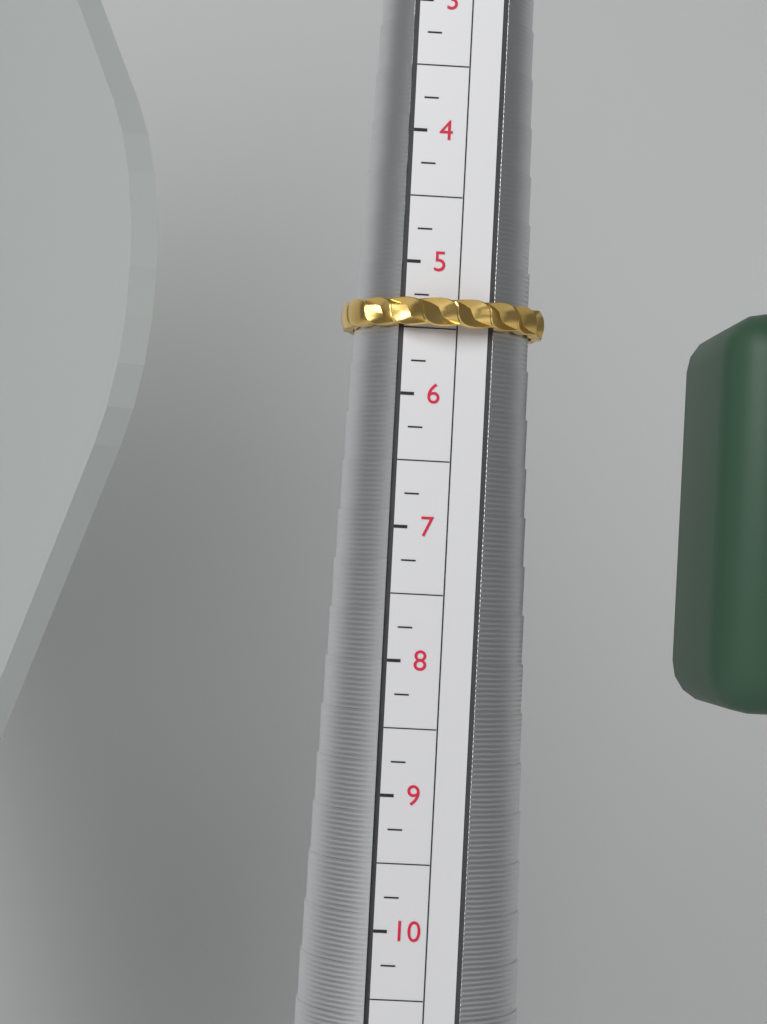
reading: 5.50 (no unit)
